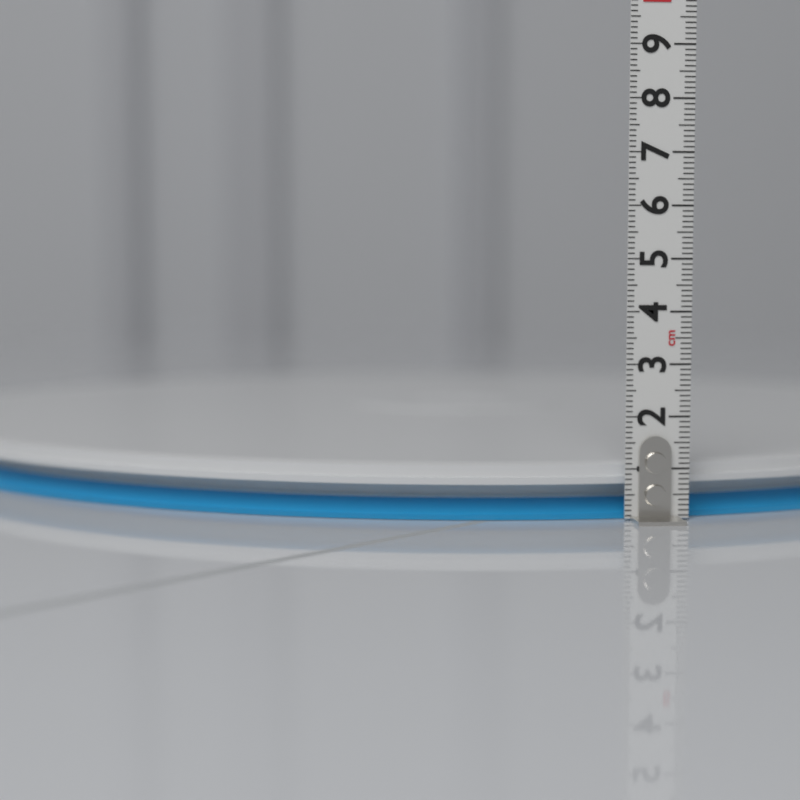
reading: 1.1 cm
